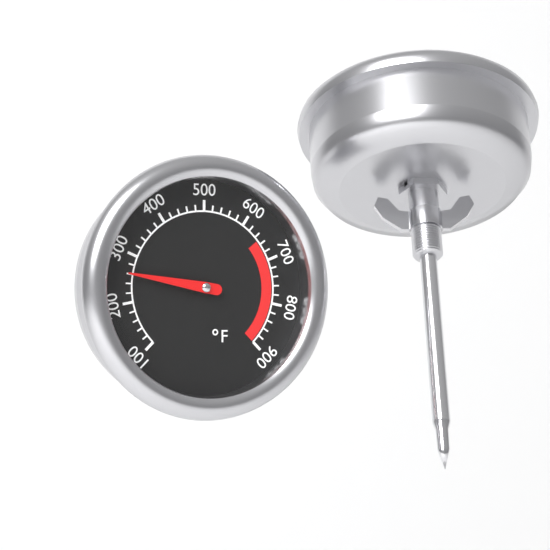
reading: 260 °F
